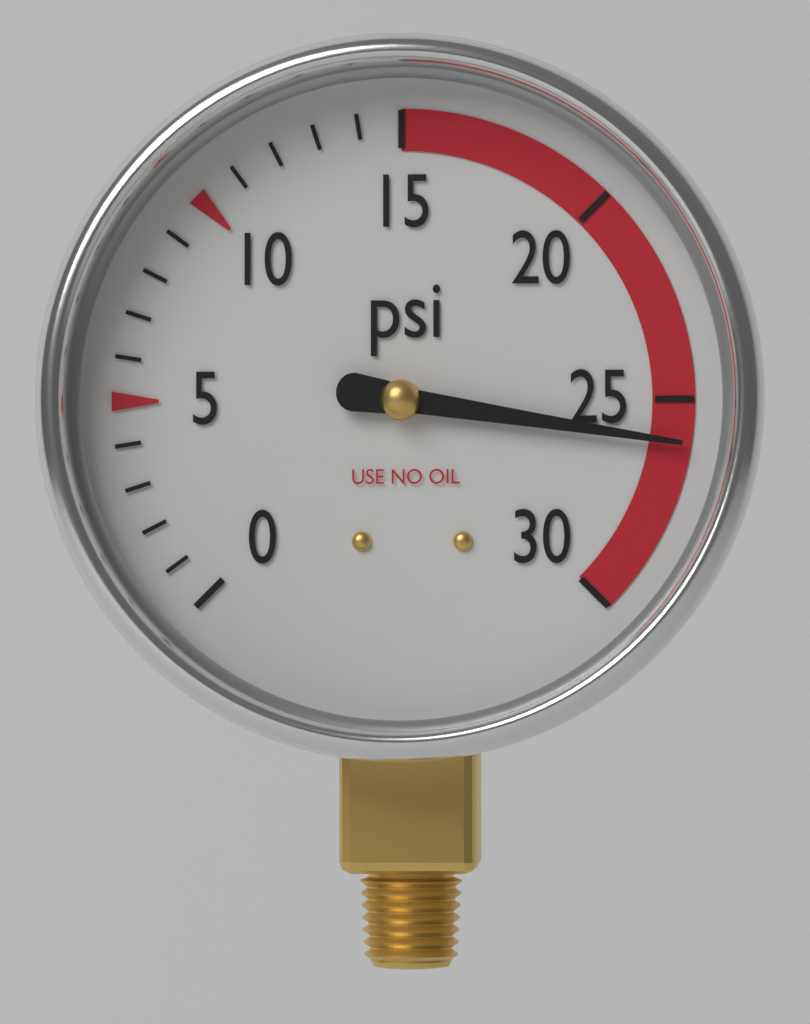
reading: 26 psi
